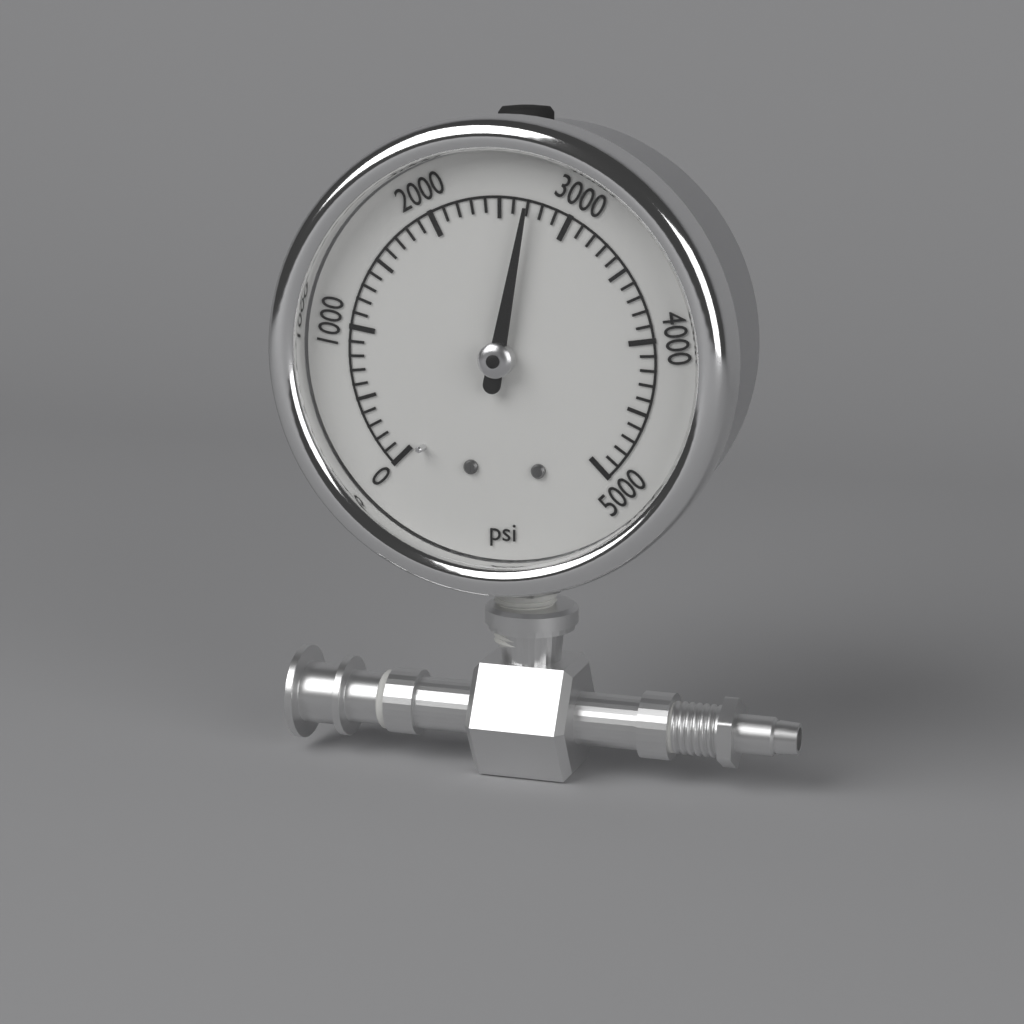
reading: 2700 psi
